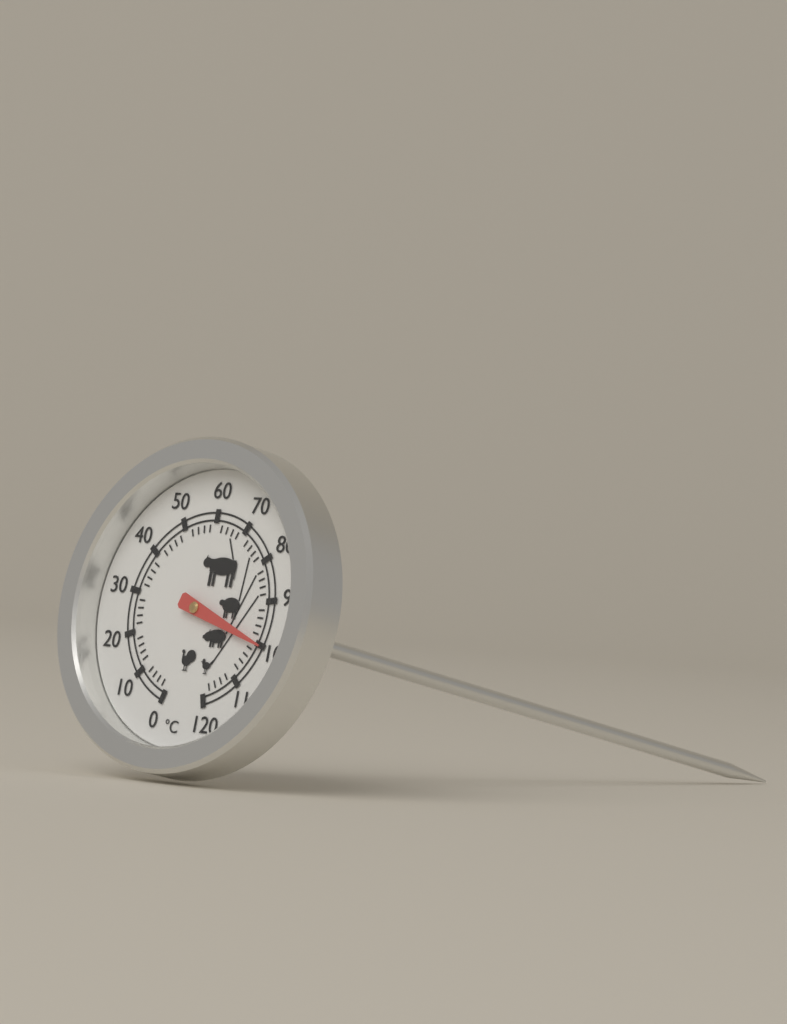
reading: 100 °C
